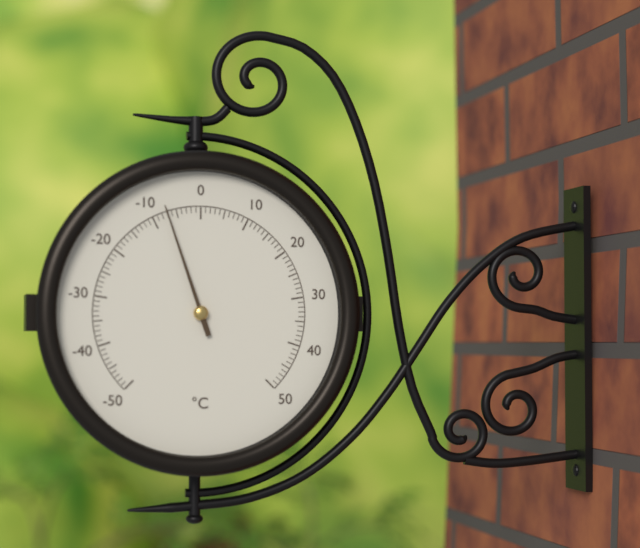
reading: -7 °C
